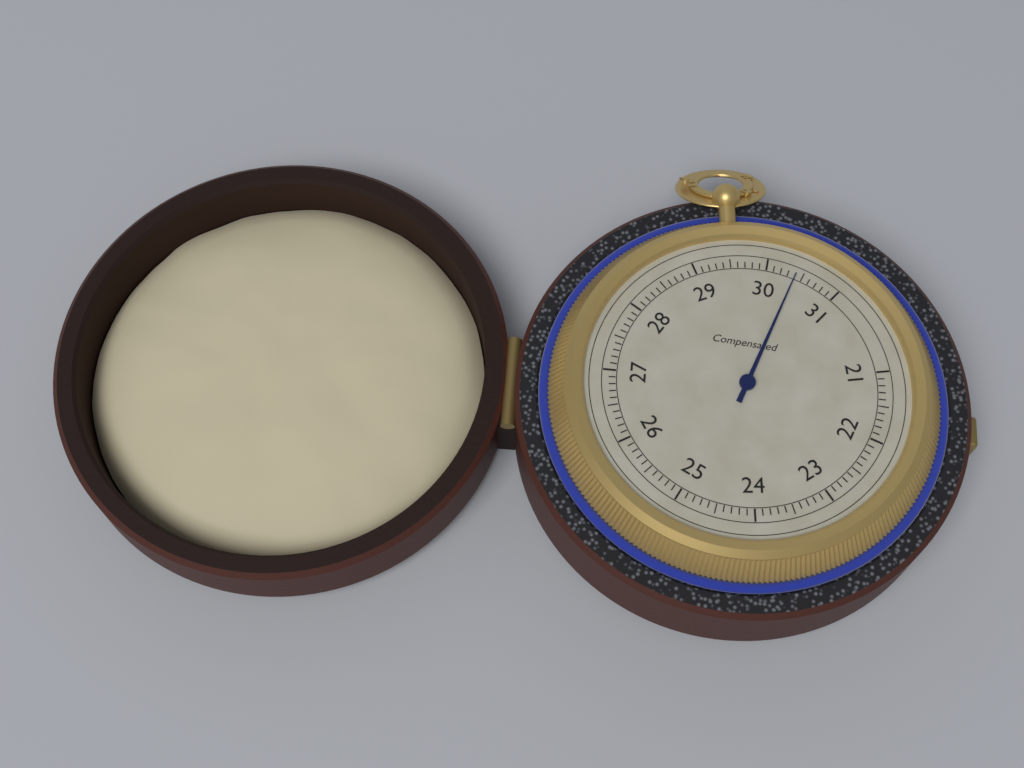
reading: 30.4 (no unit)
